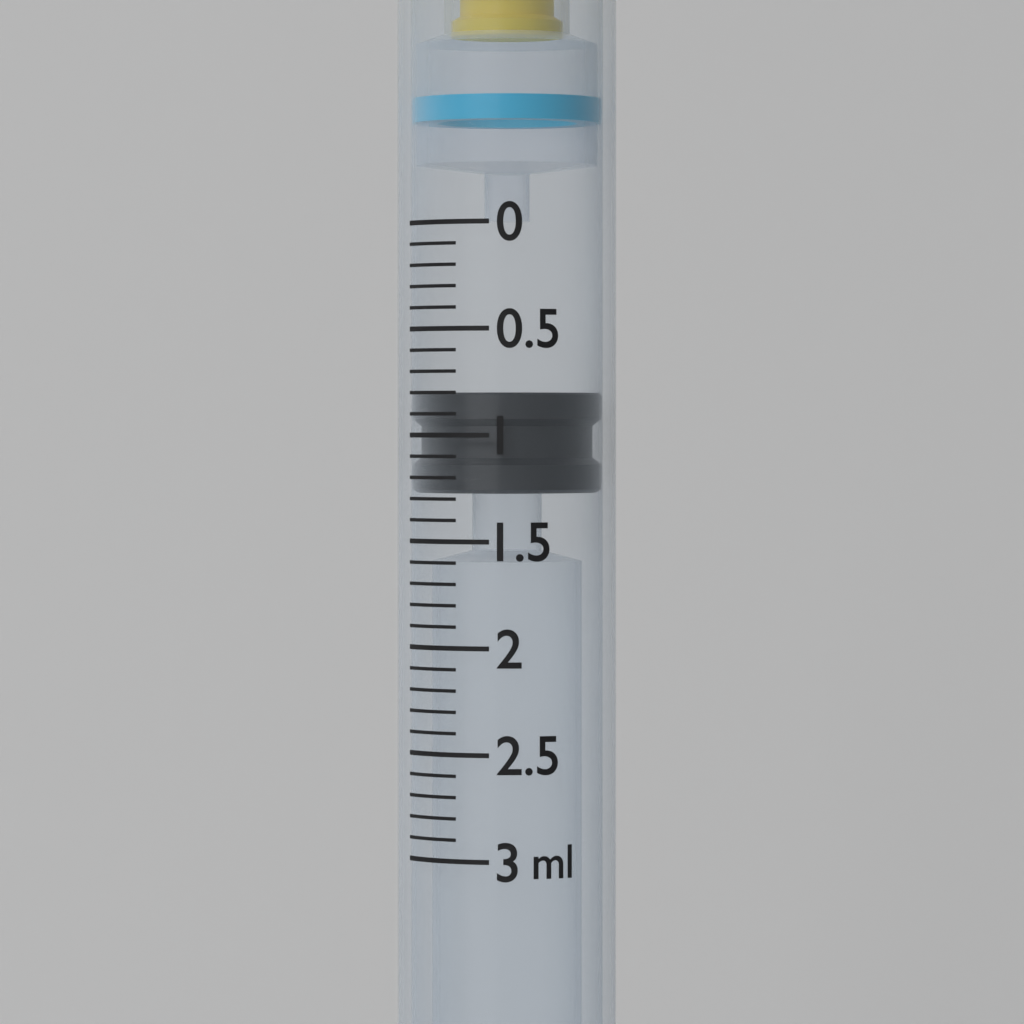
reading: 0.8 ml
